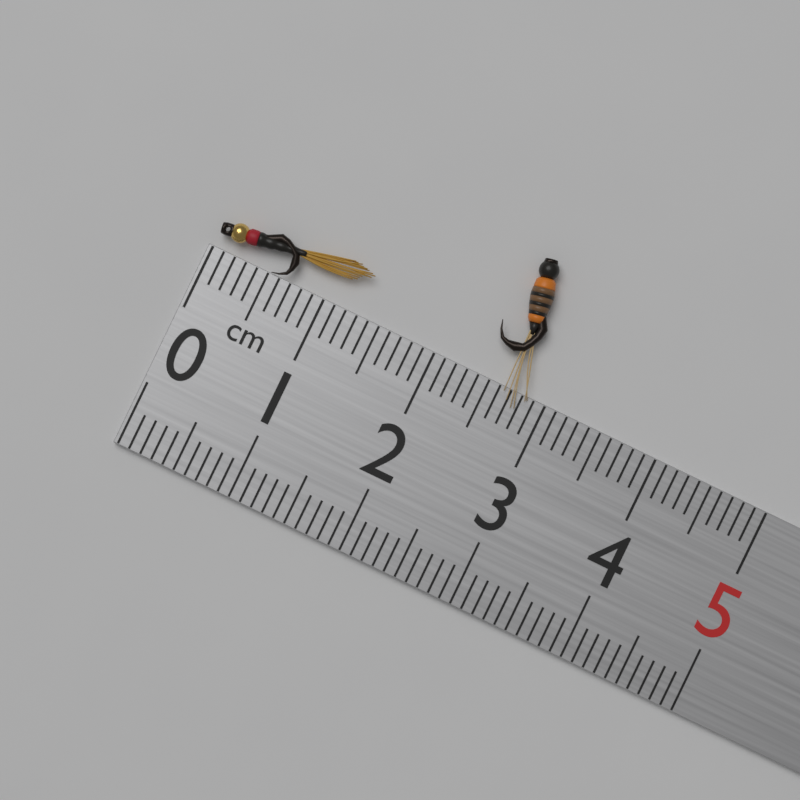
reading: 1.3 cm
